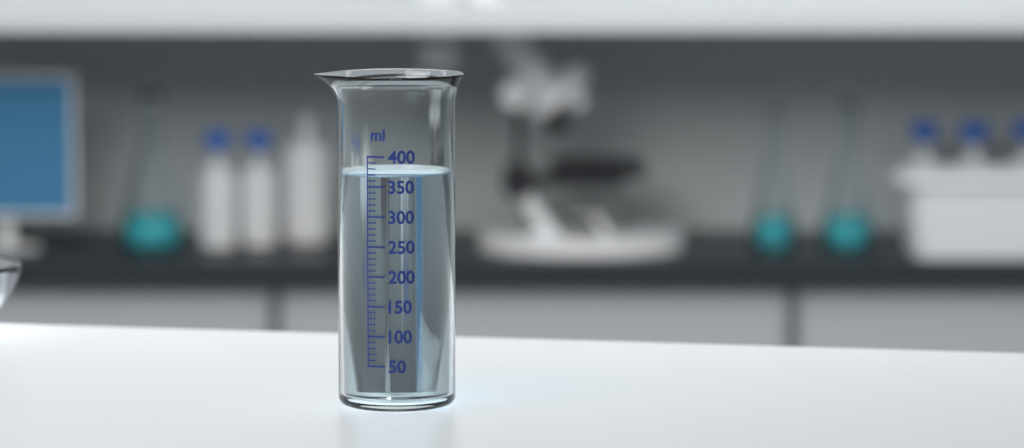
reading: 370 ml
